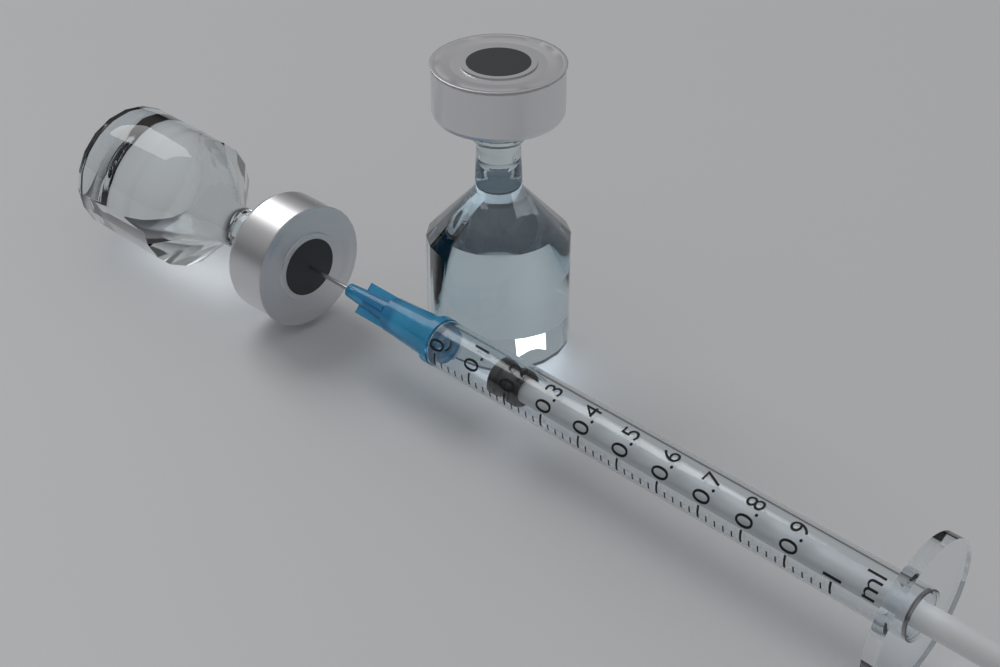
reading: 0.14 ml
